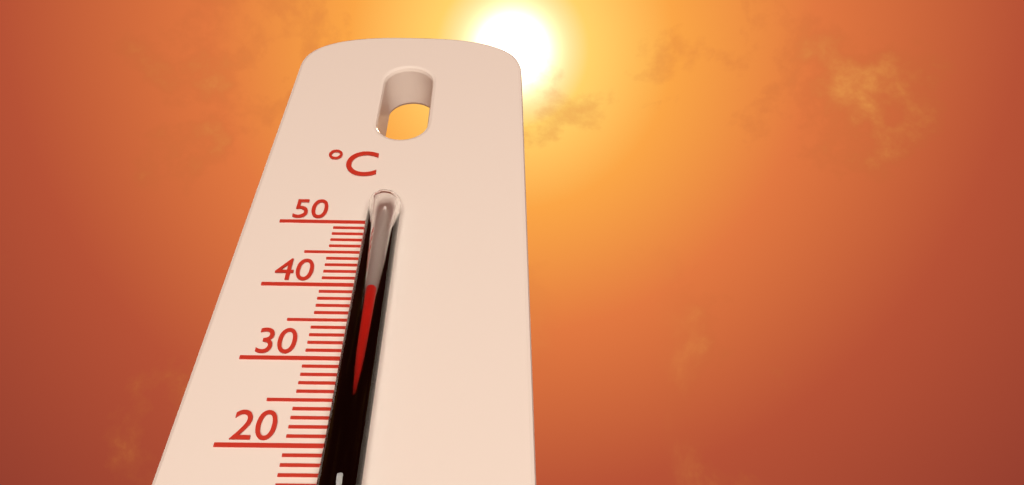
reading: 38 °C
